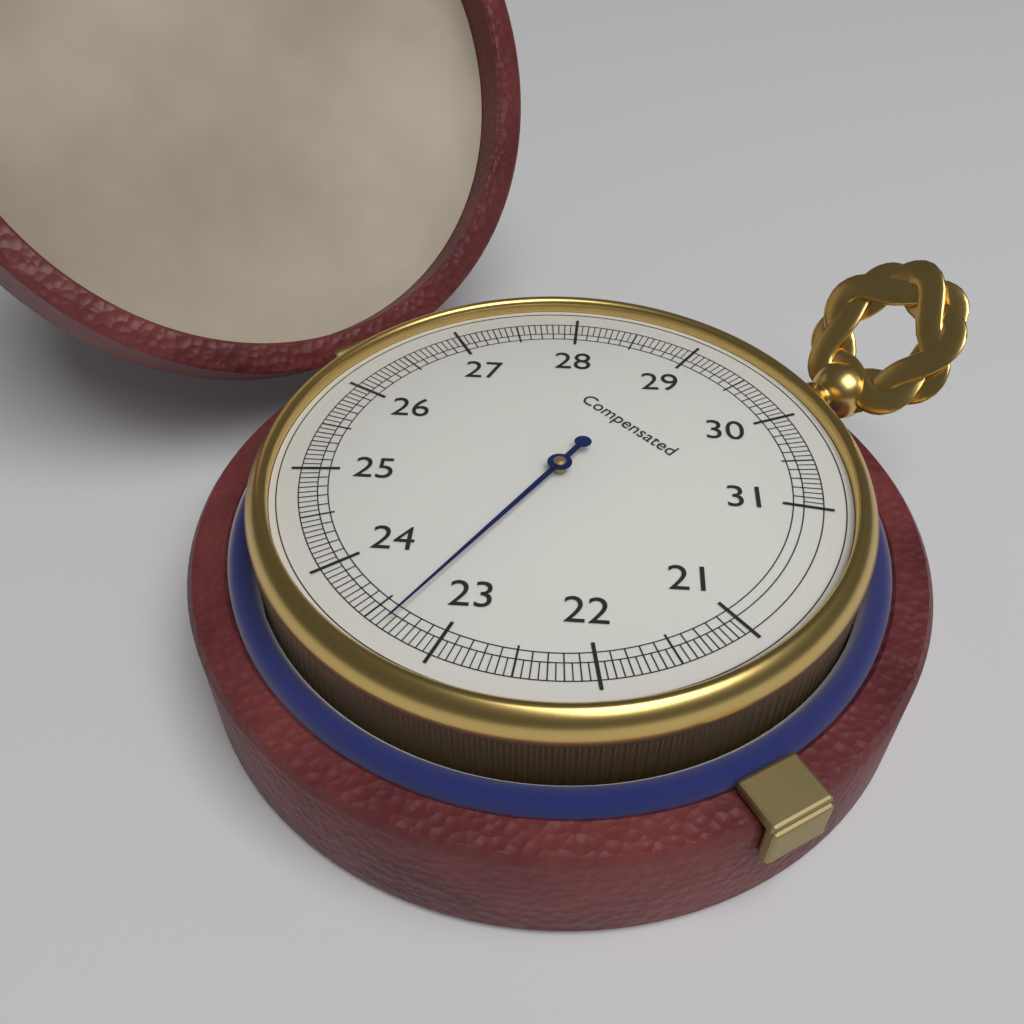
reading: 23.35 (no unit)
